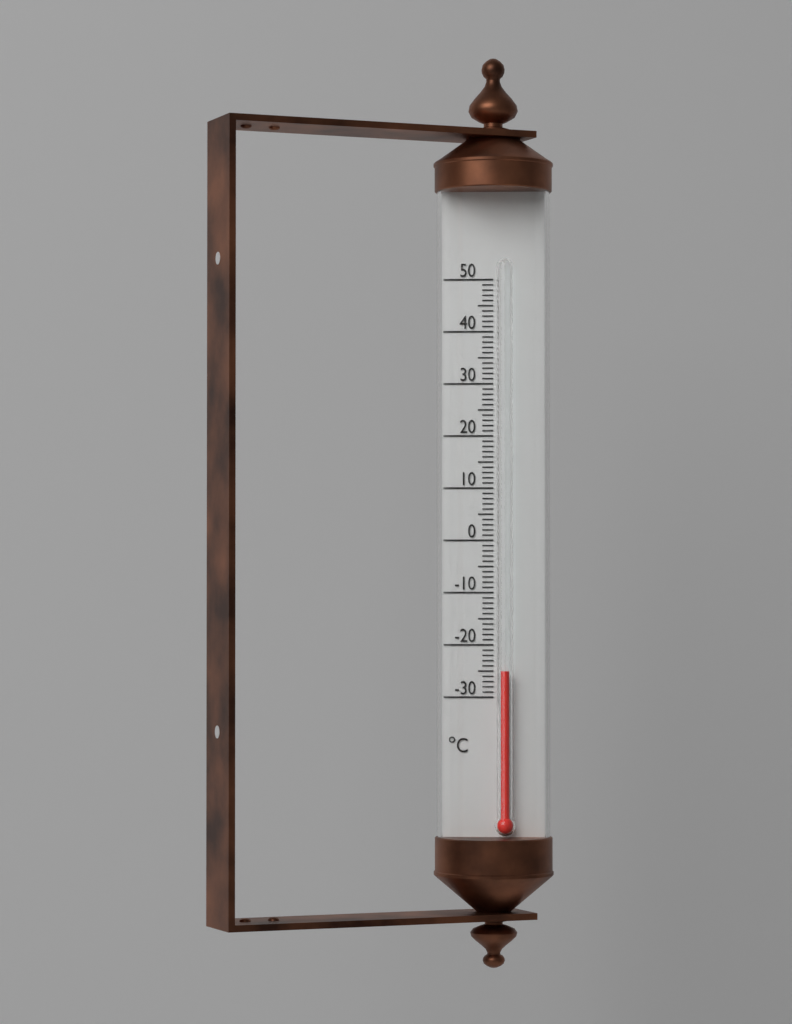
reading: -25 °C
